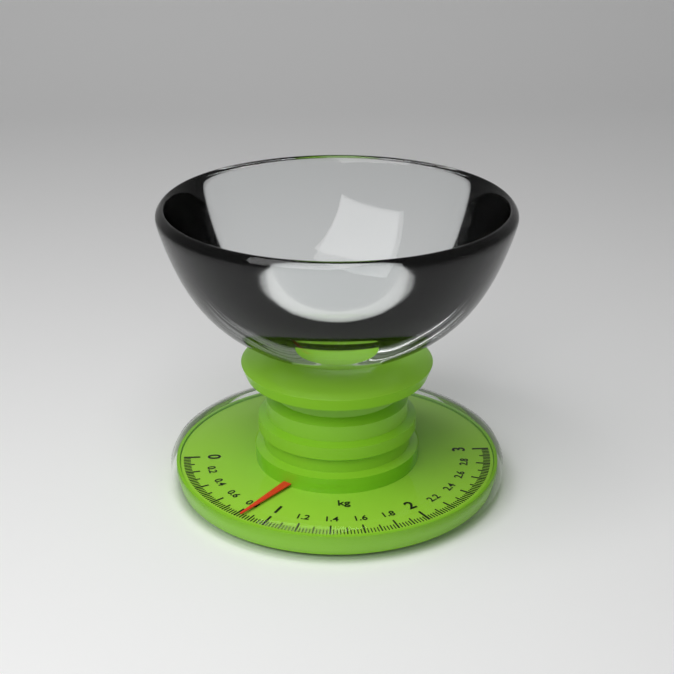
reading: 0.84 kg
